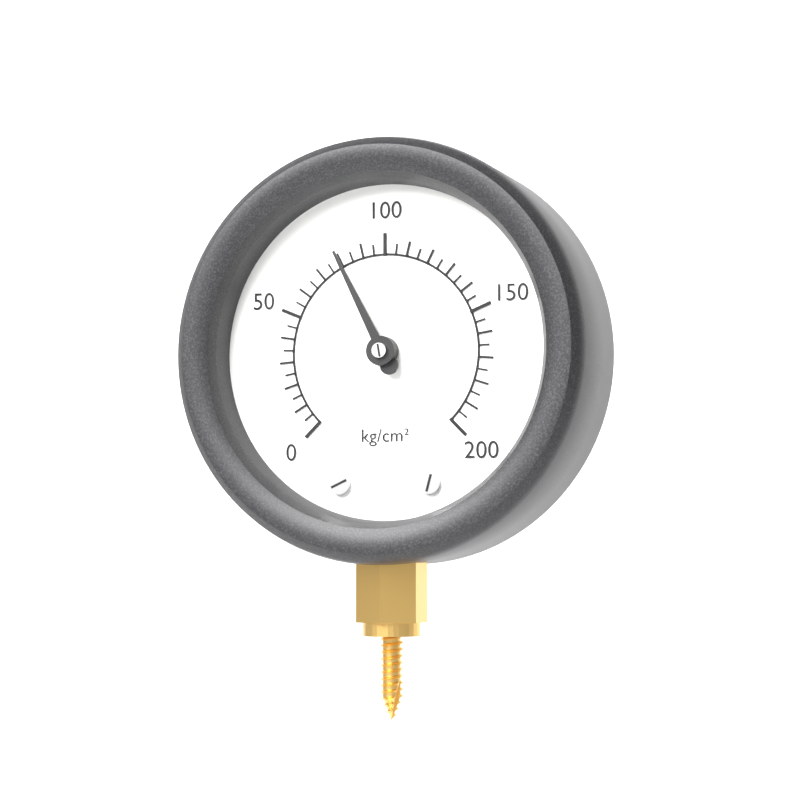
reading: 80 kg/cm²
